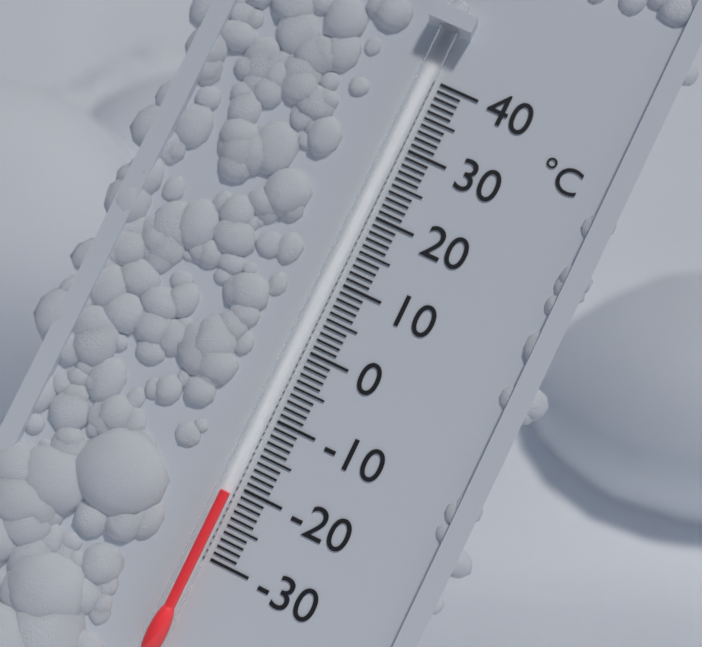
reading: -21 °C
